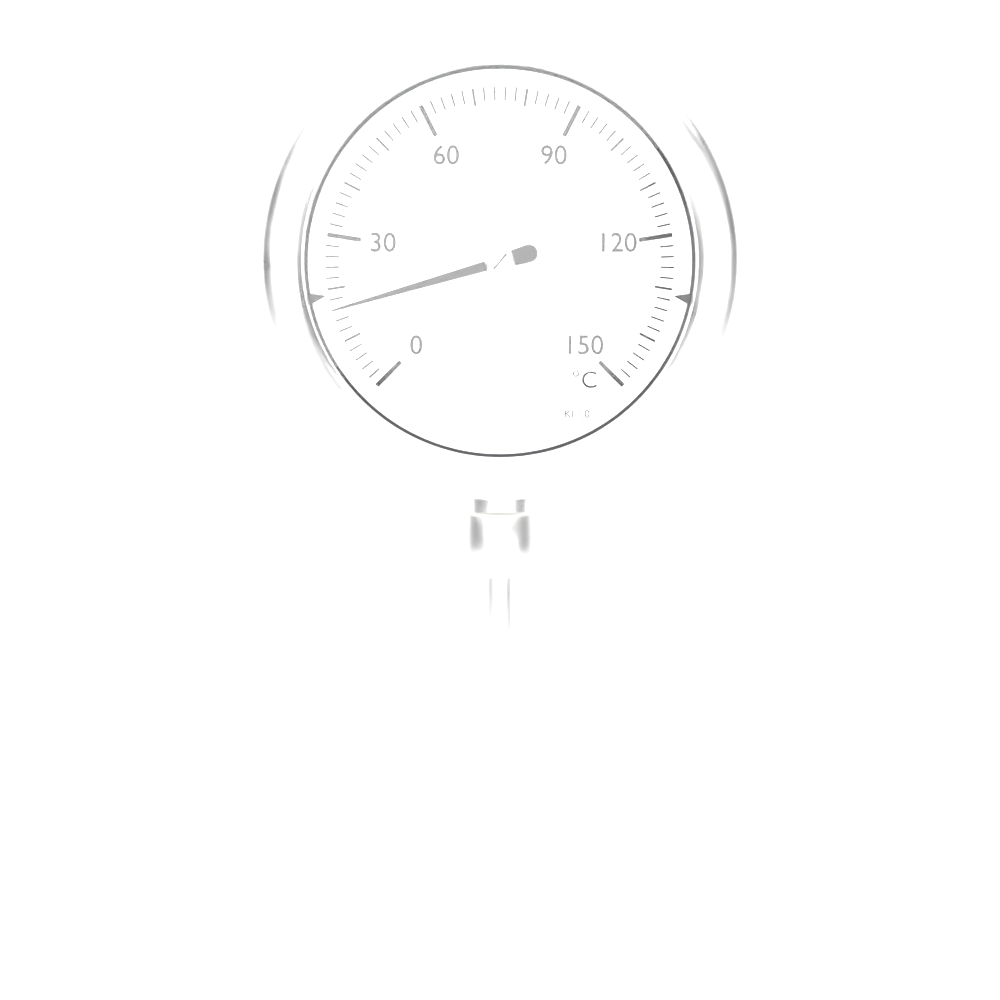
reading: 16 °C
